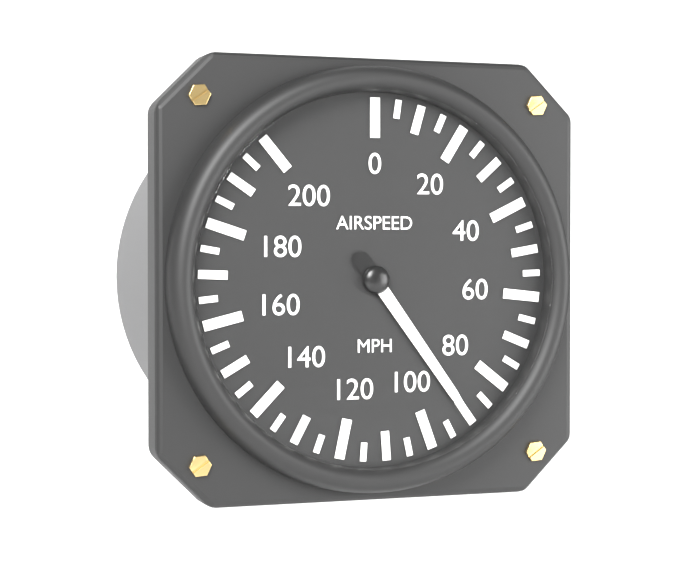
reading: 90 mph
